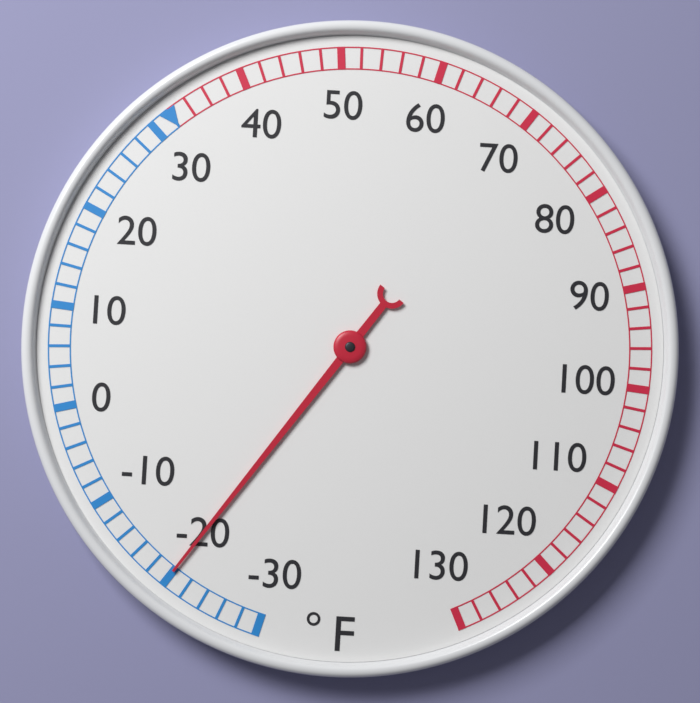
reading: -20 °F
